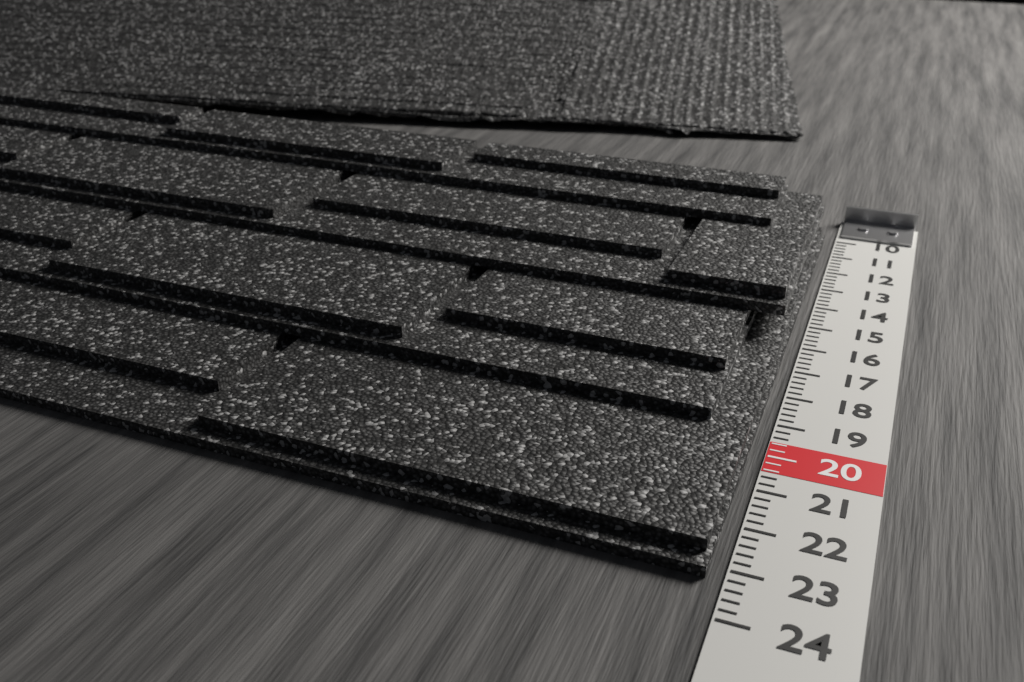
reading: 23.2 (no unit)
